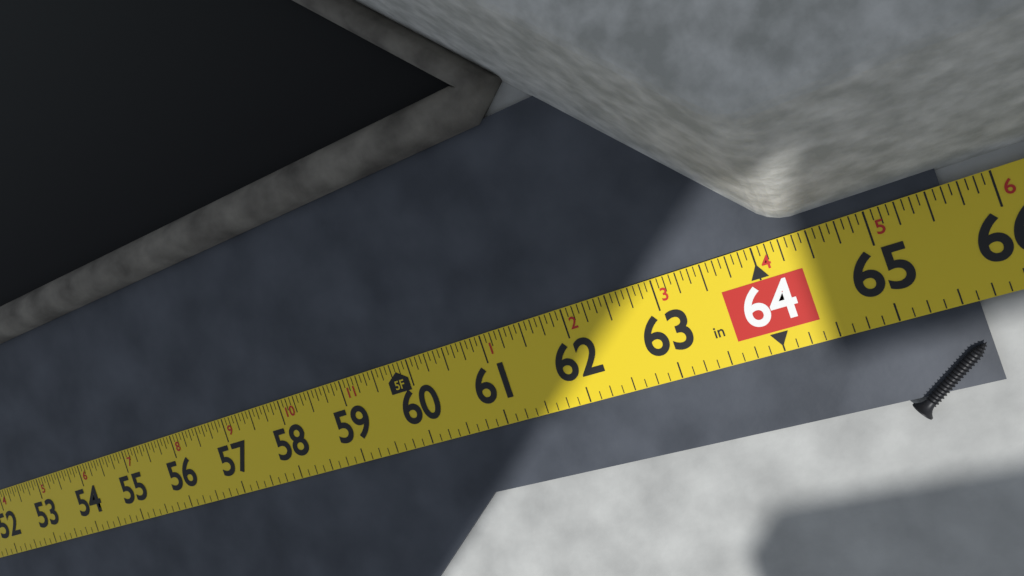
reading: 65.6250 in
